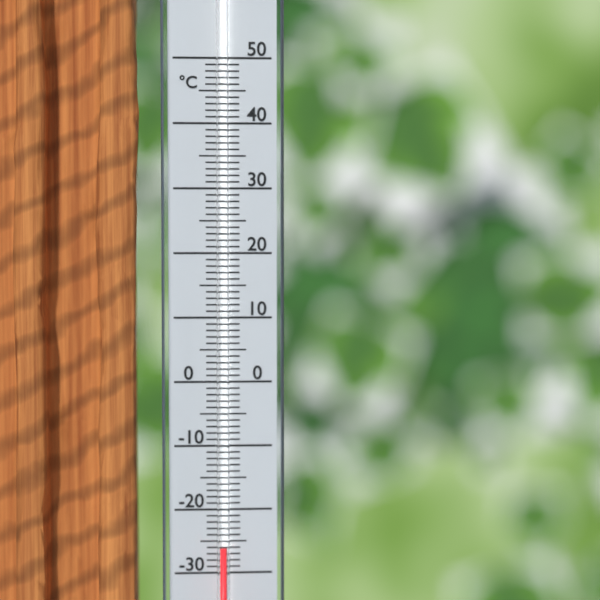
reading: -26 °C
